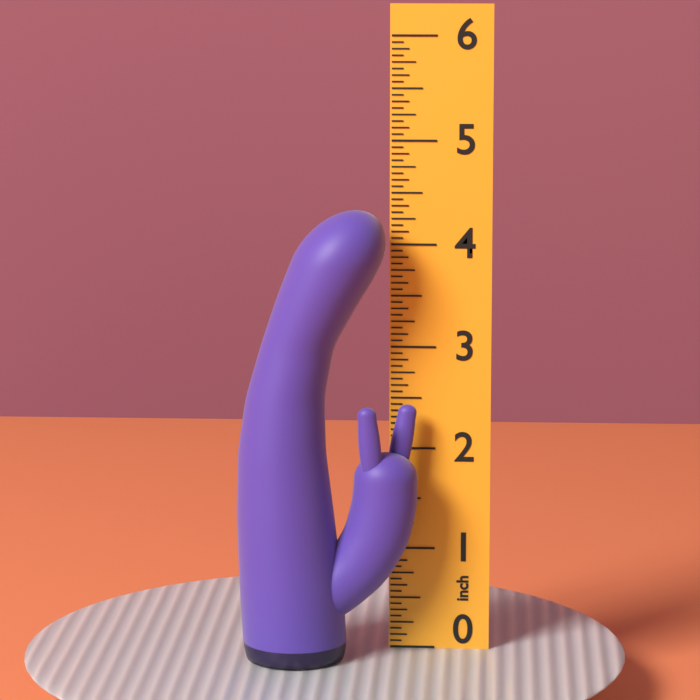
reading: 4.3750 inch
